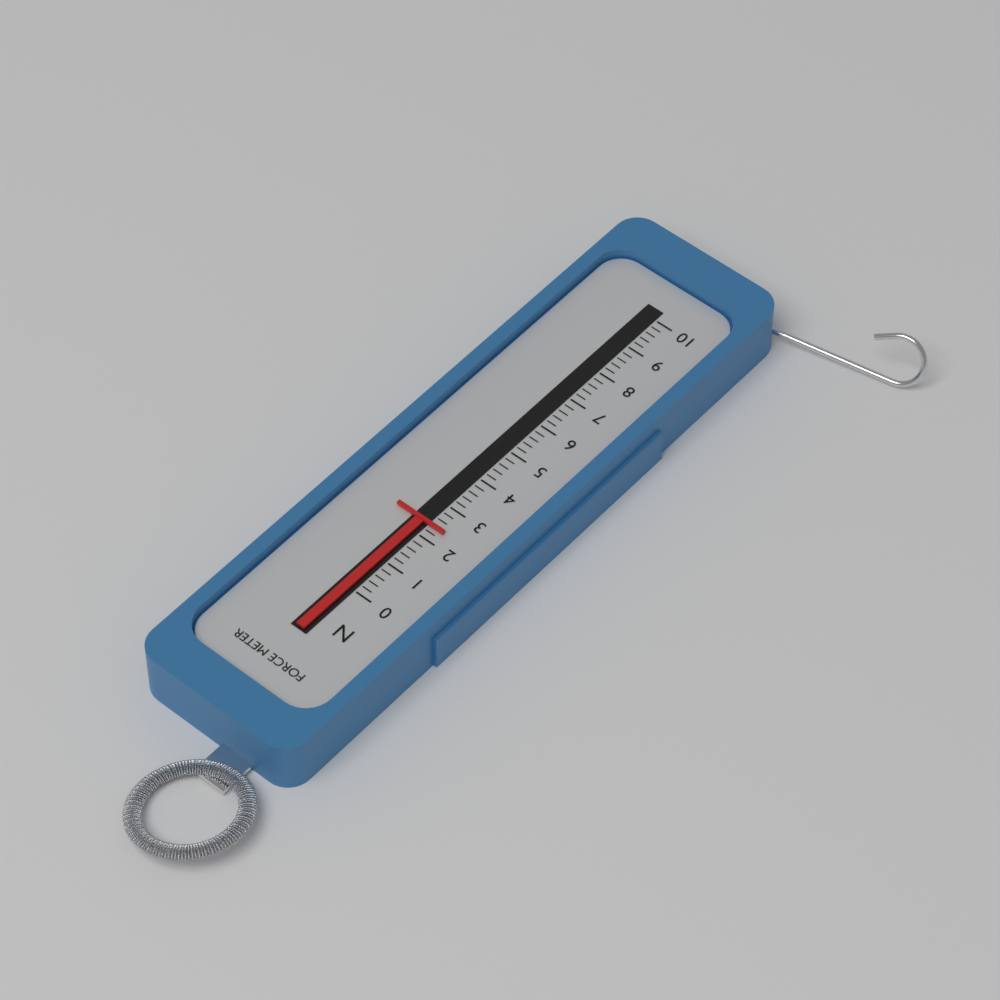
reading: 2.4 N
